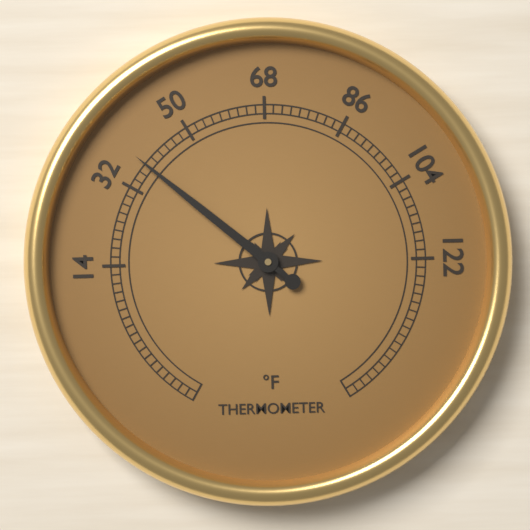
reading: 38 °F
